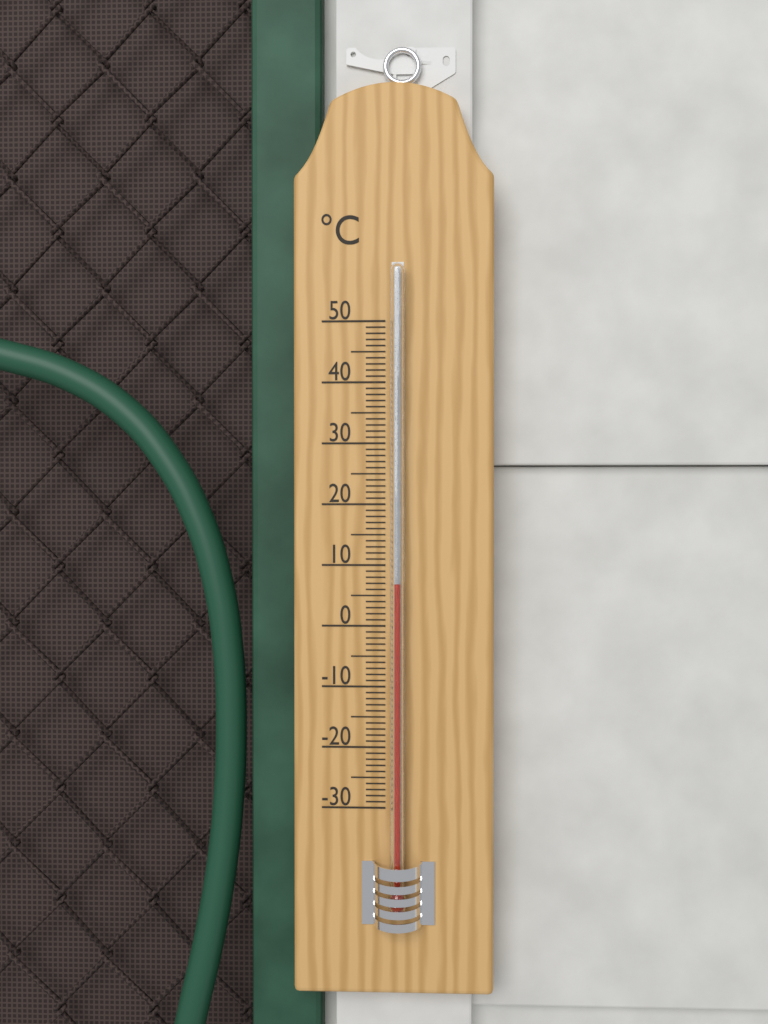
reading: 7 °C
